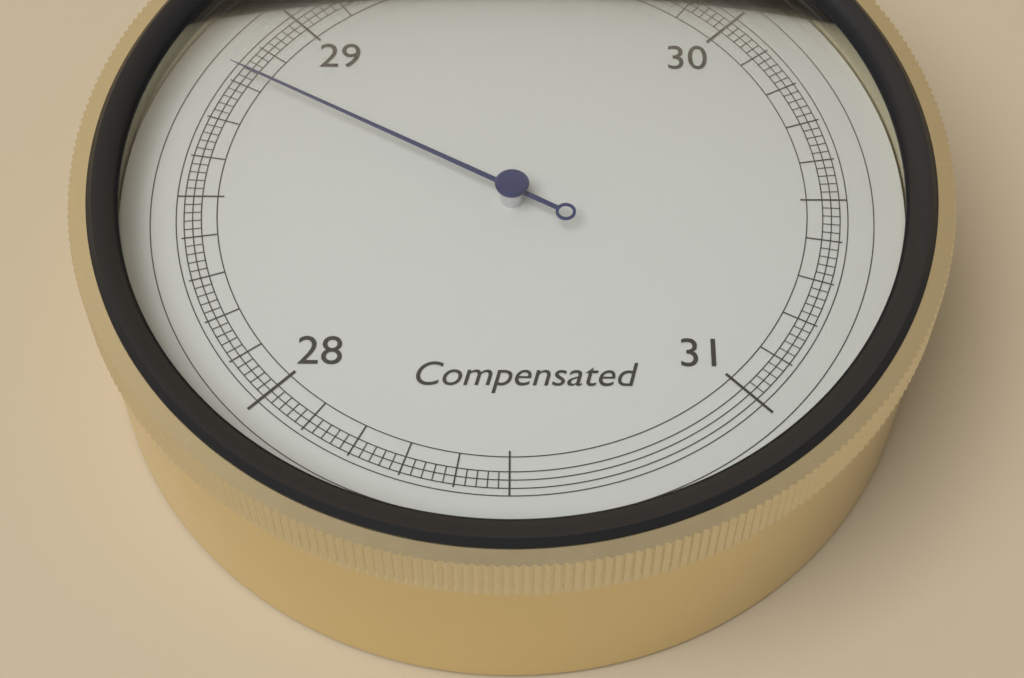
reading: 28.82 inHg
